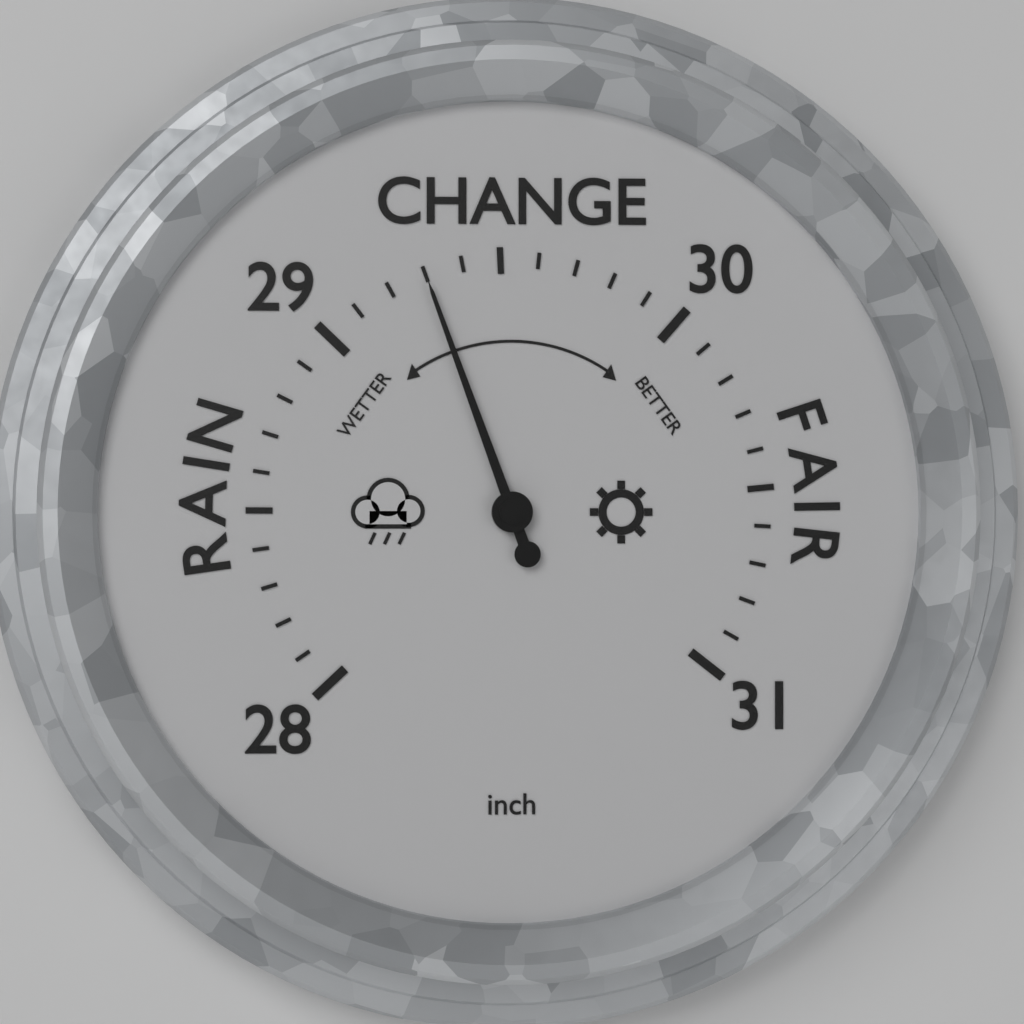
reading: 29.3 inch
